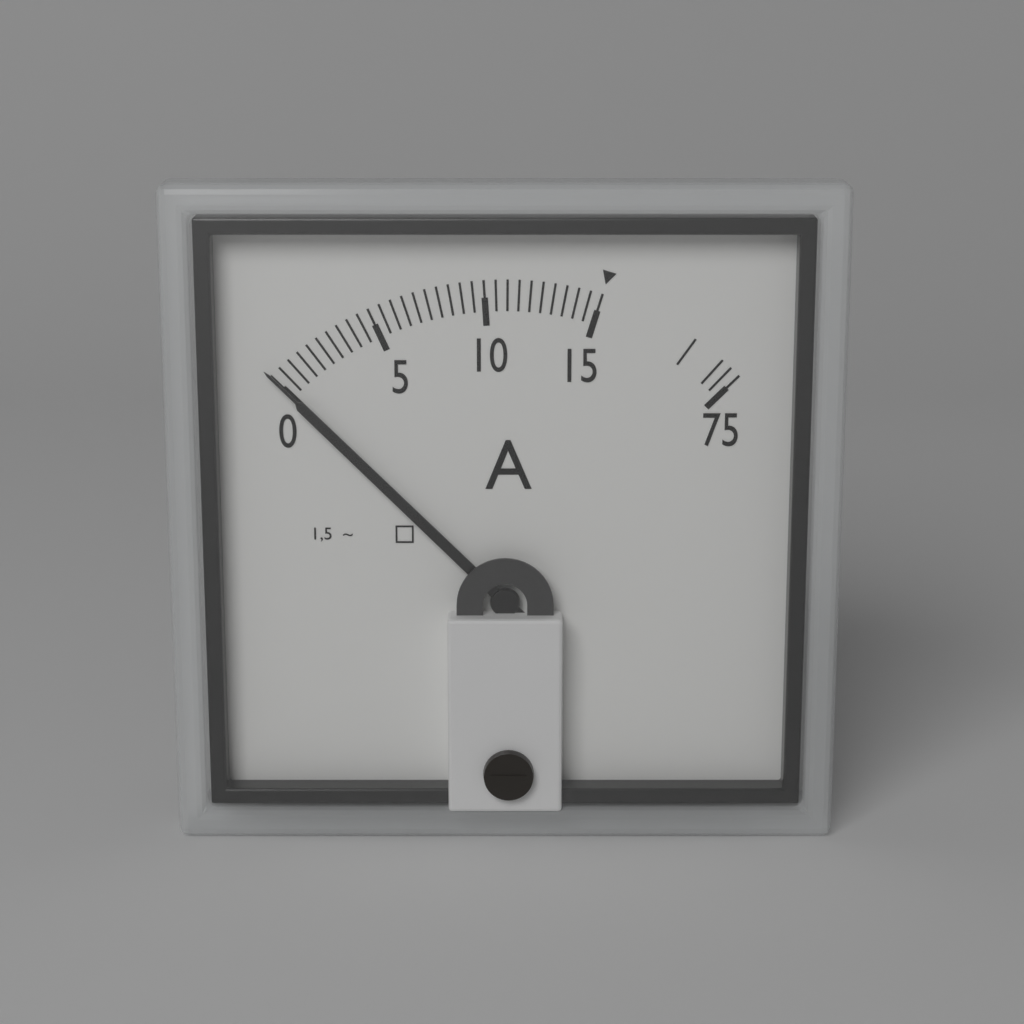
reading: 0.0 A
